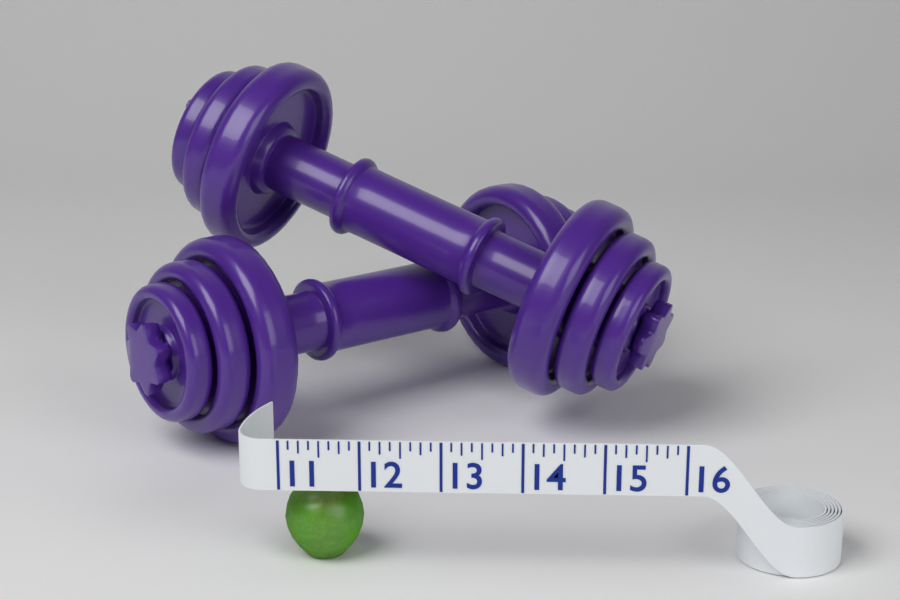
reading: 12.000 (no unit)
